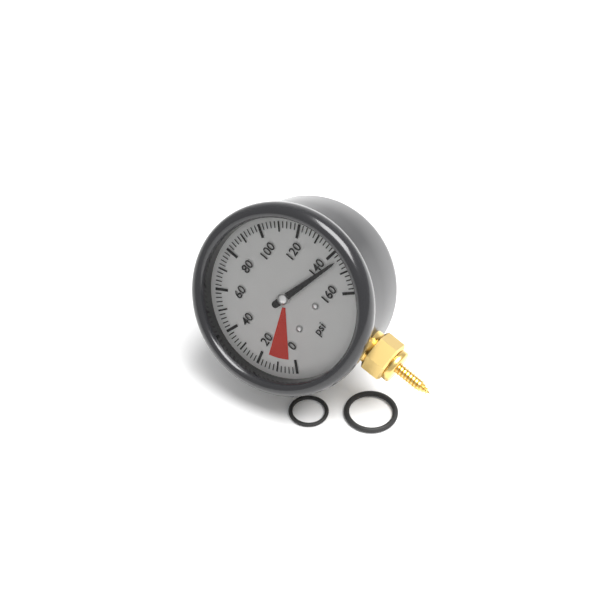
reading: 144 psi
